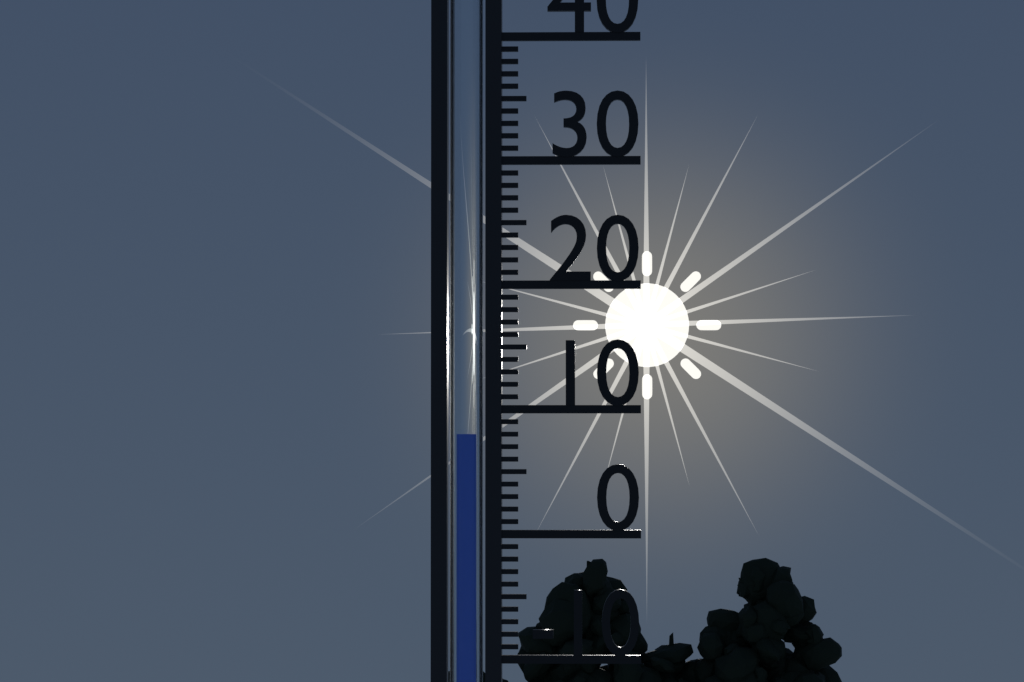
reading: 8 (no unit)
